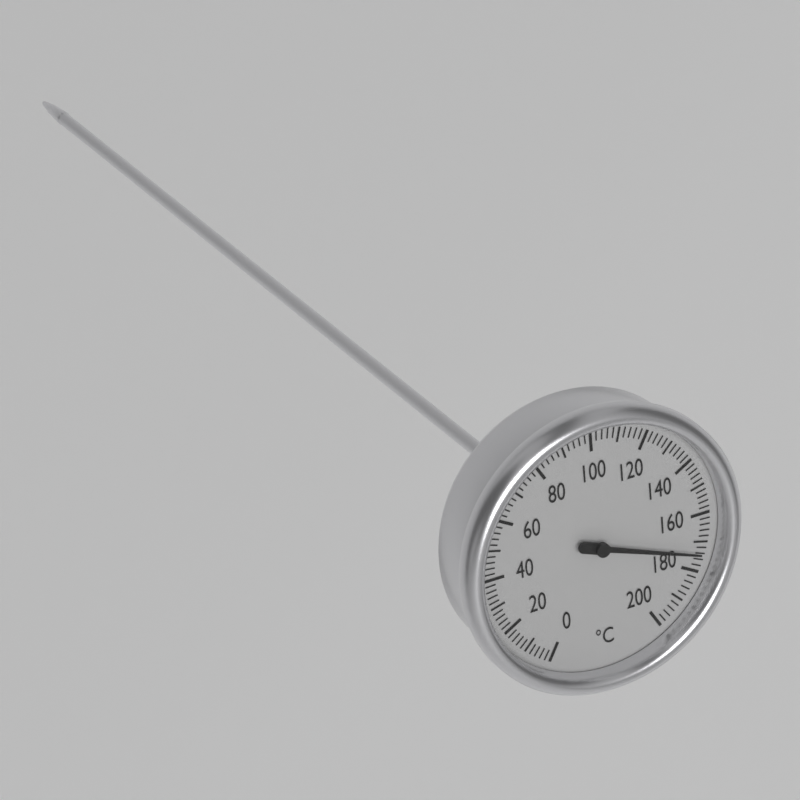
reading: 174 °C
